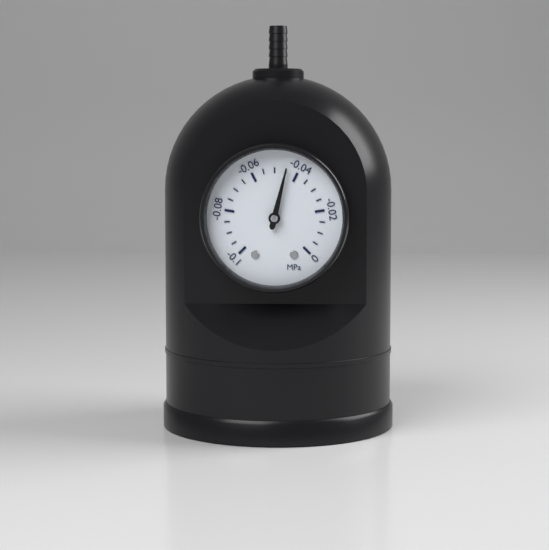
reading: -0.045 MPa
